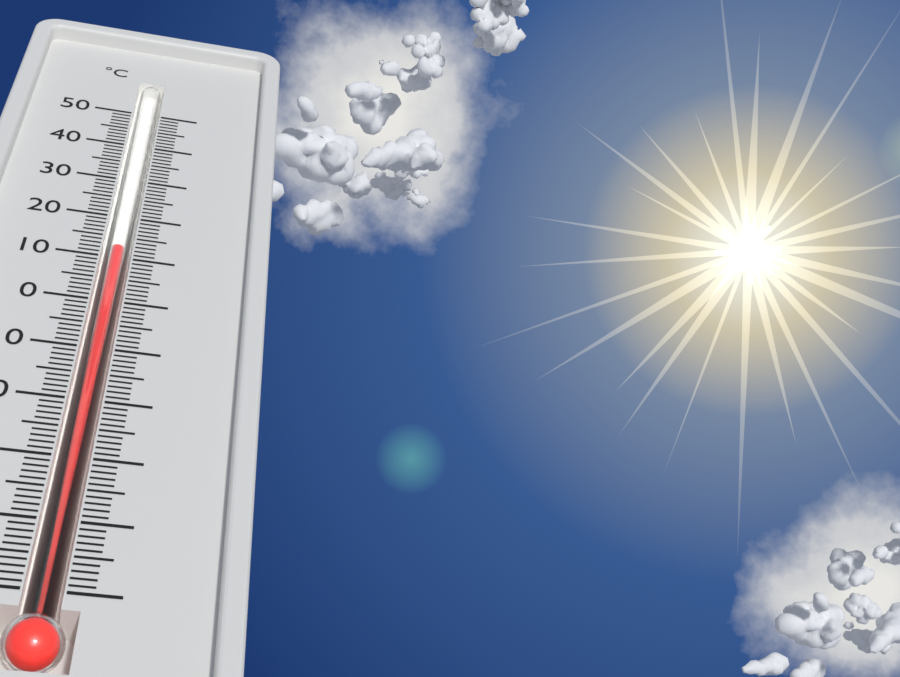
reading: 13 °C
